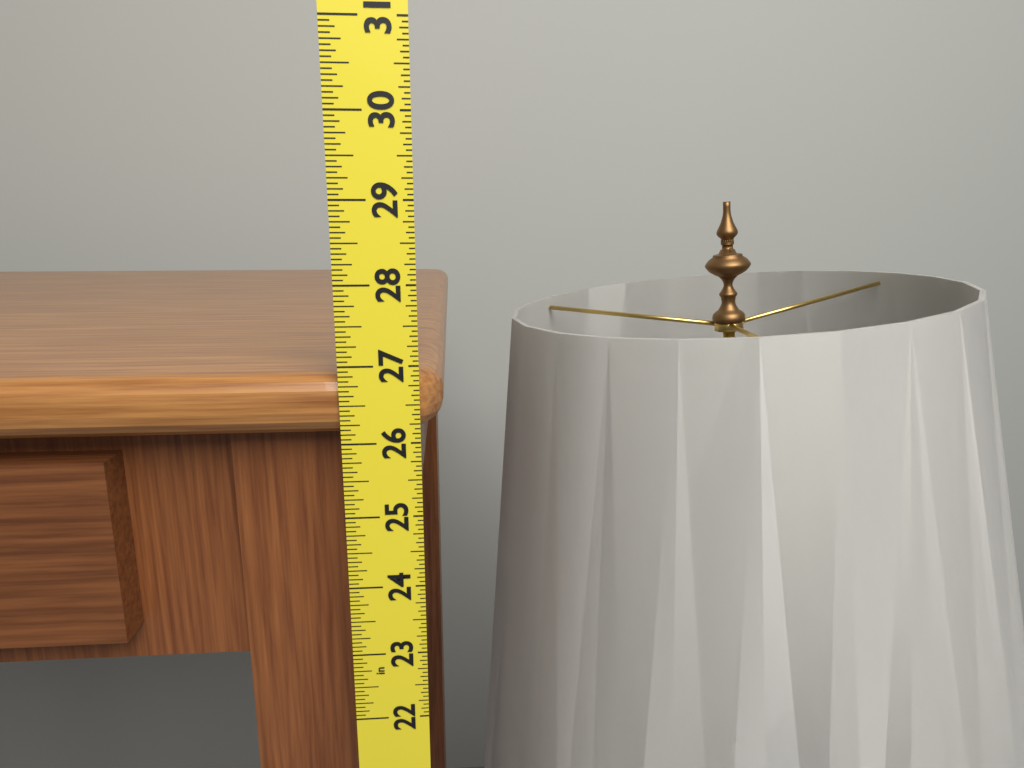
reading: 26.8750 in
